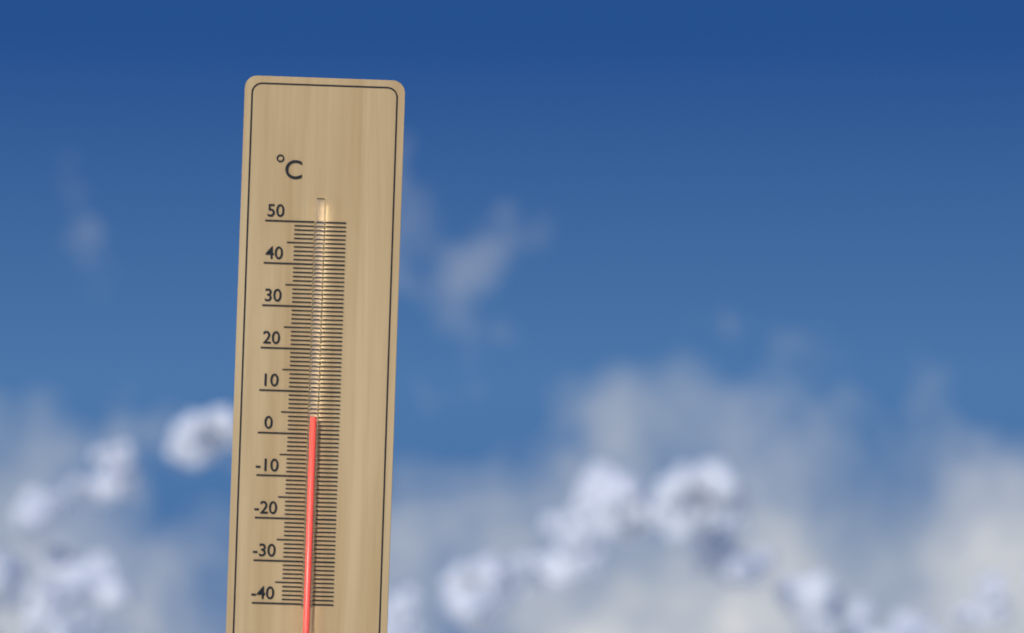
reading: 4 °C
